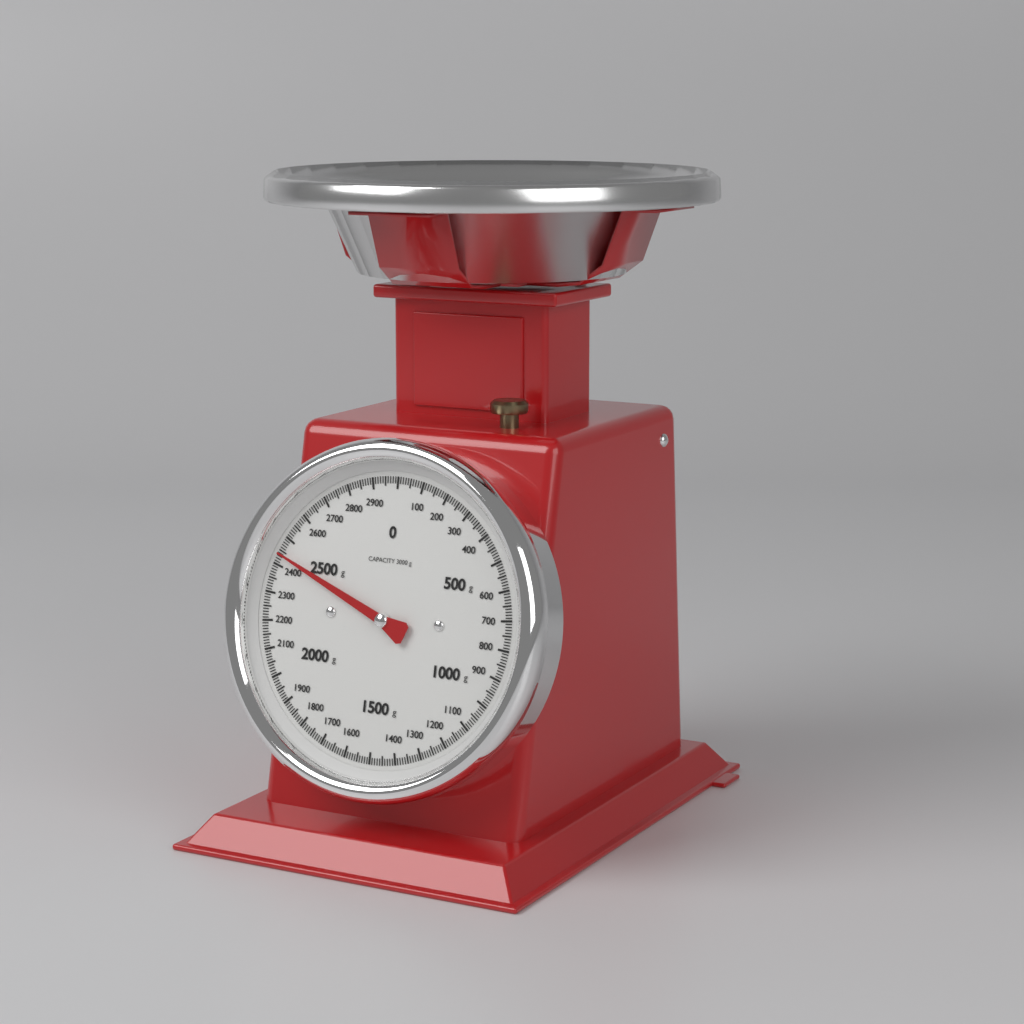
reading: 2440 g
